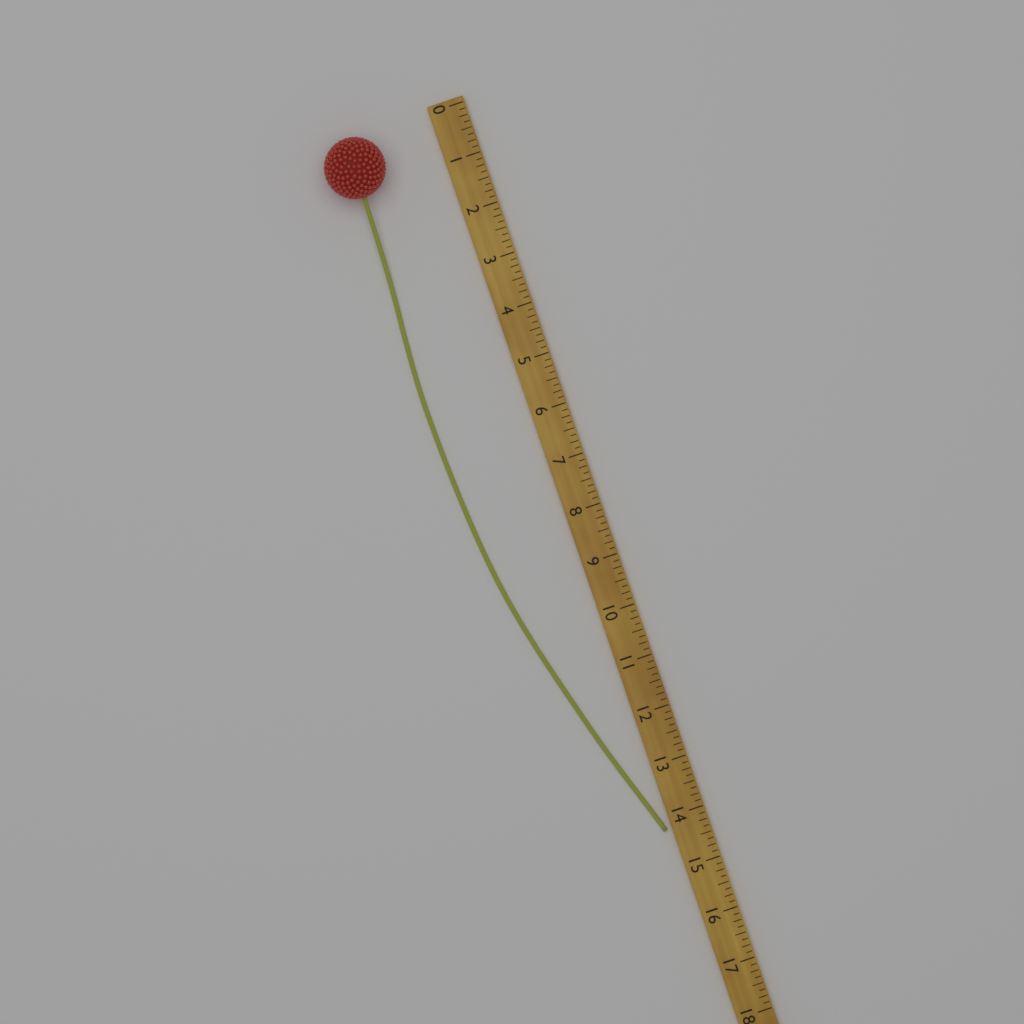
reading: 14.250 (no unit)
